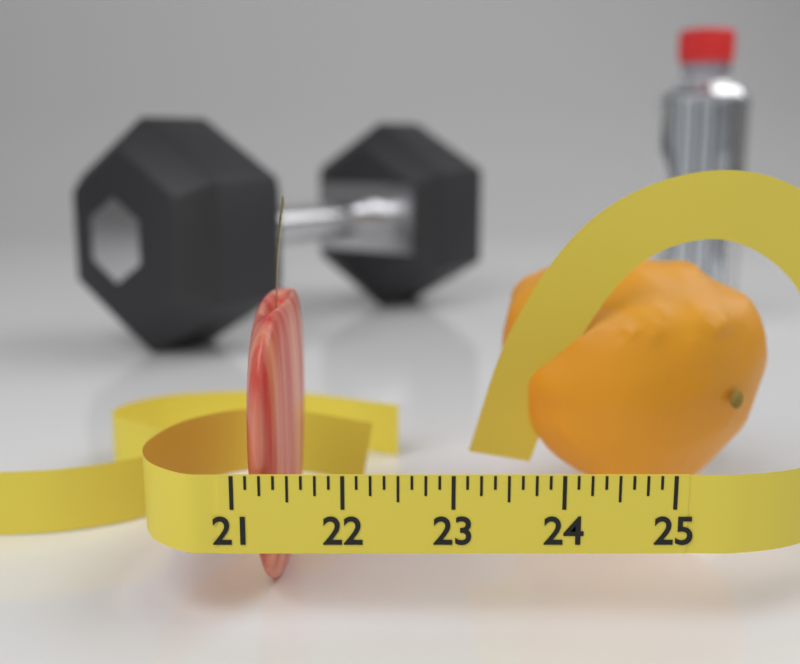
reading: 21.500 (no unit)
